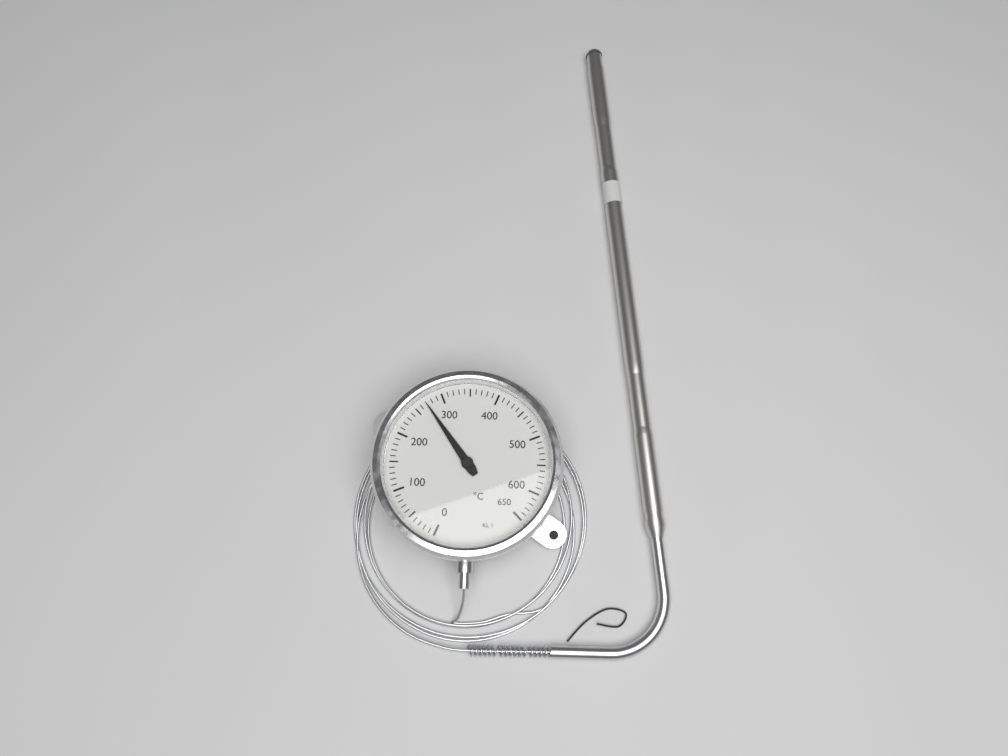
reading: 270 °C
